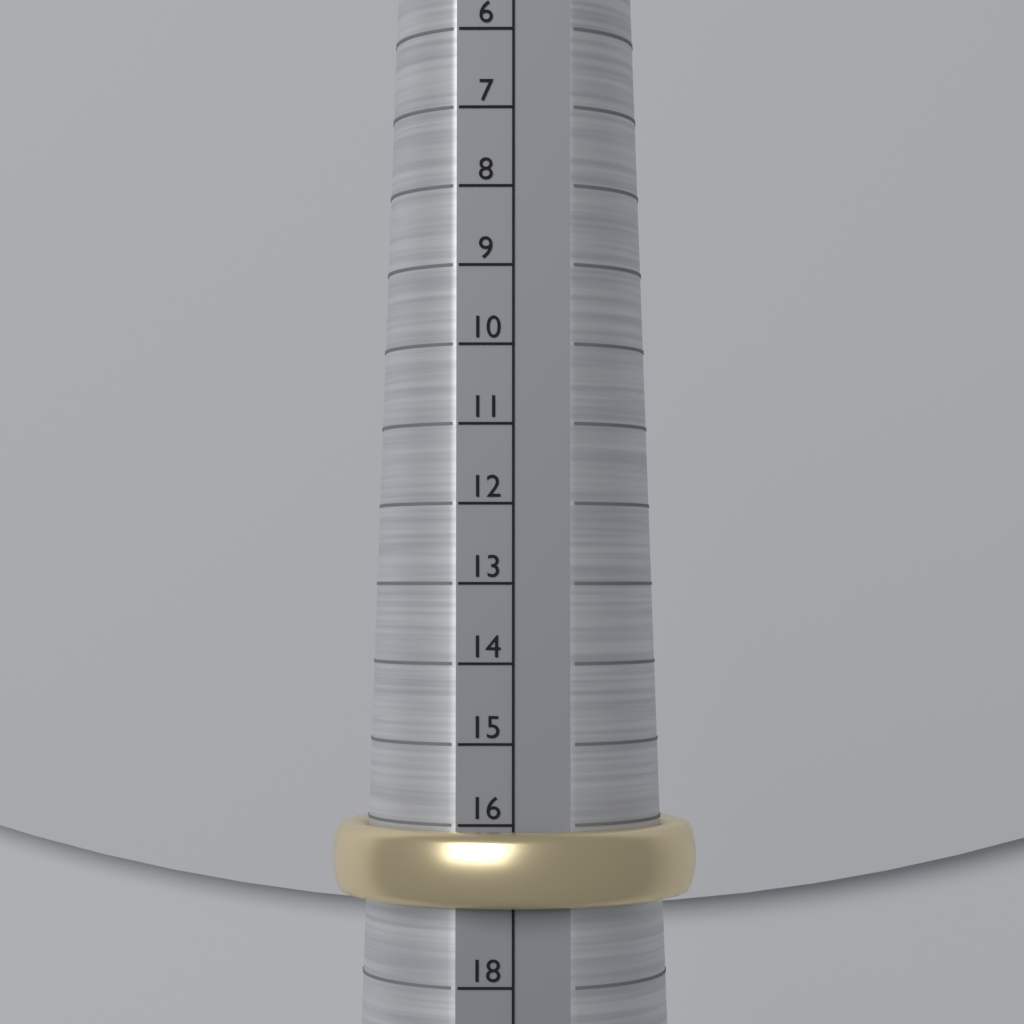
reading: 17 (no unit)
